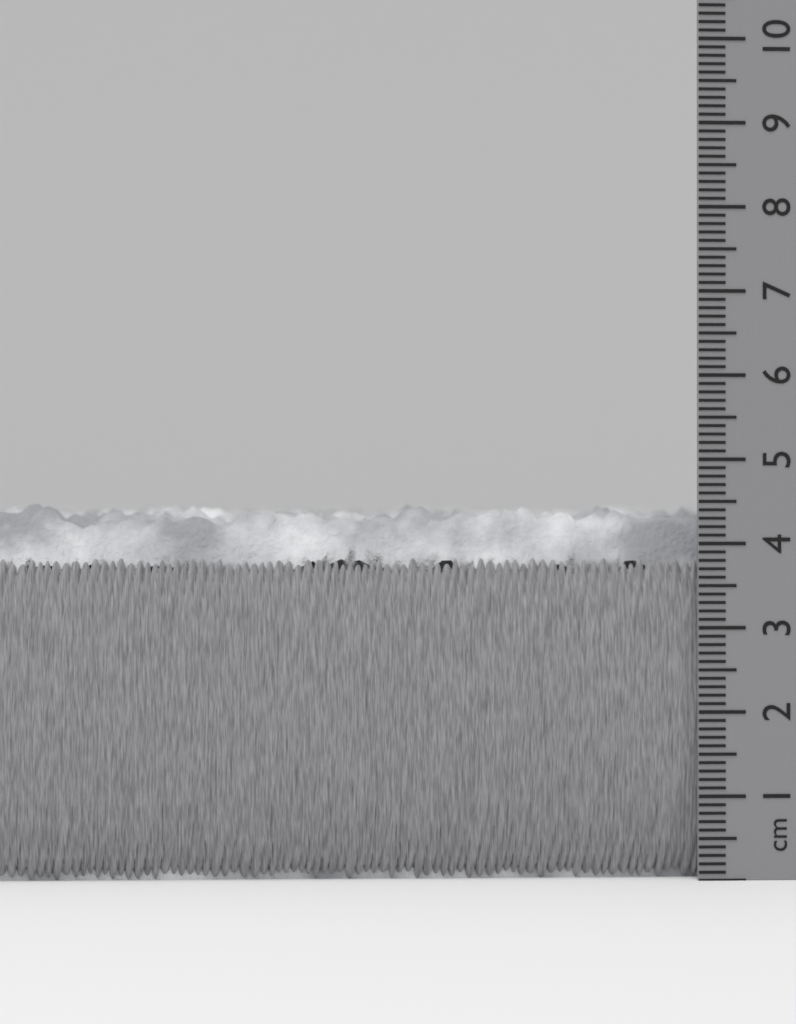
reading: 4.5 cm
